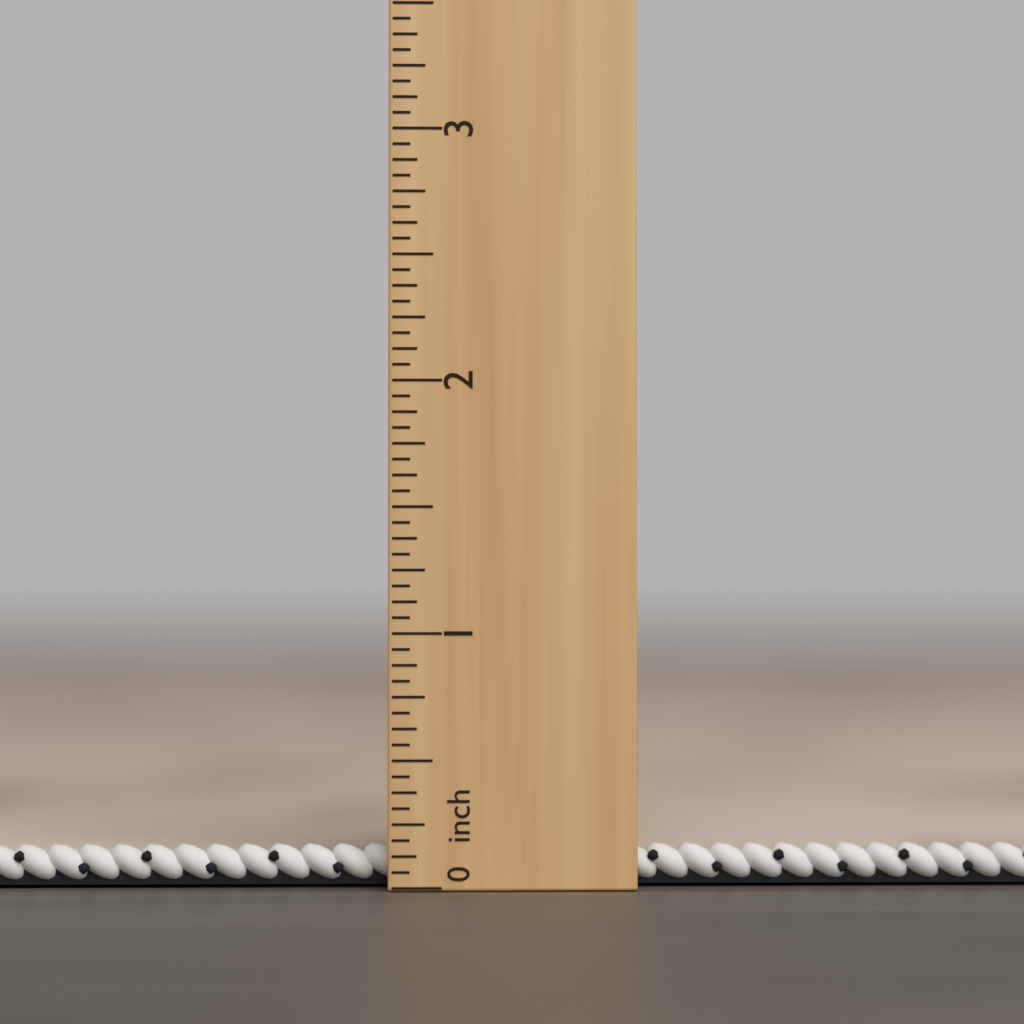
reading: 0.1250 inch
